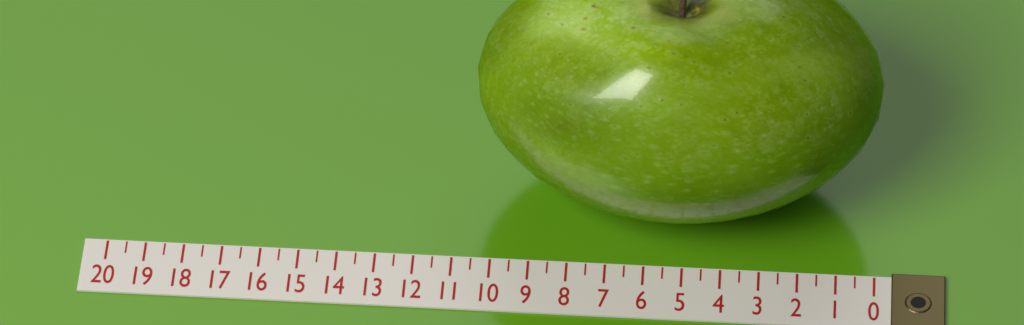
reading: 10.5 (no unit)
